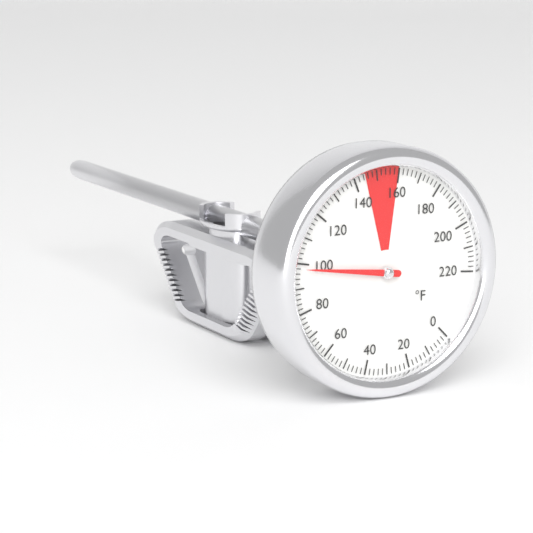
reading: 98 °F
